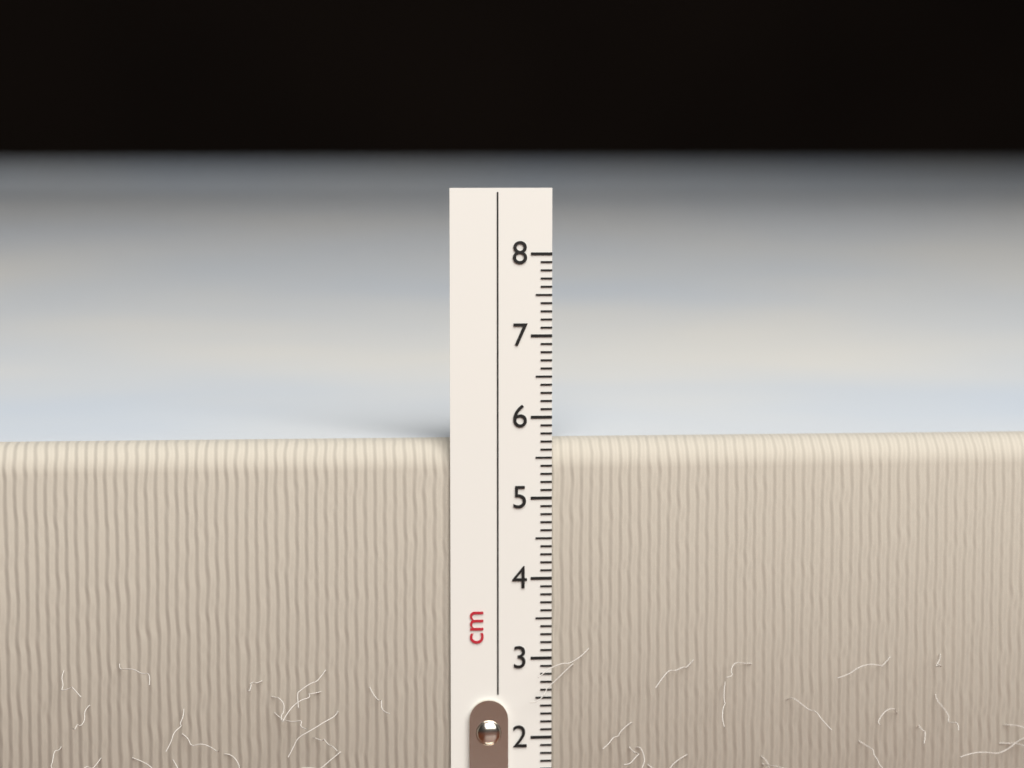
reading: 5.7 cm
